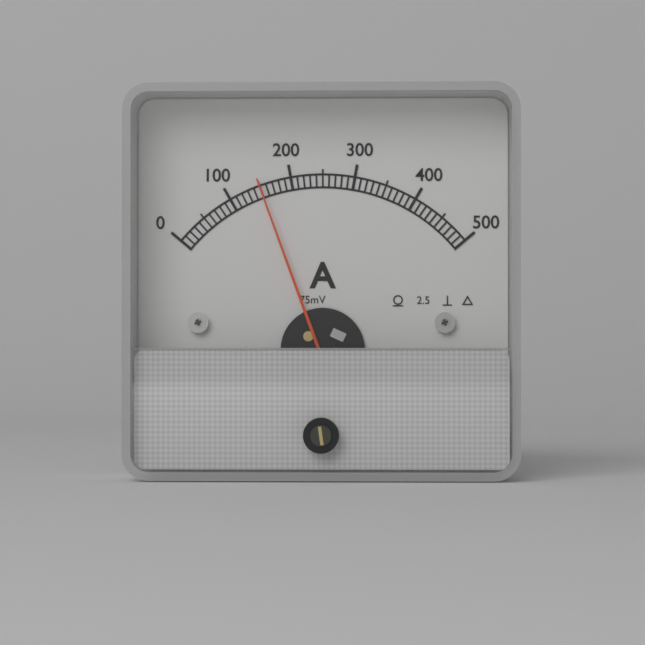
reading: 150 A
